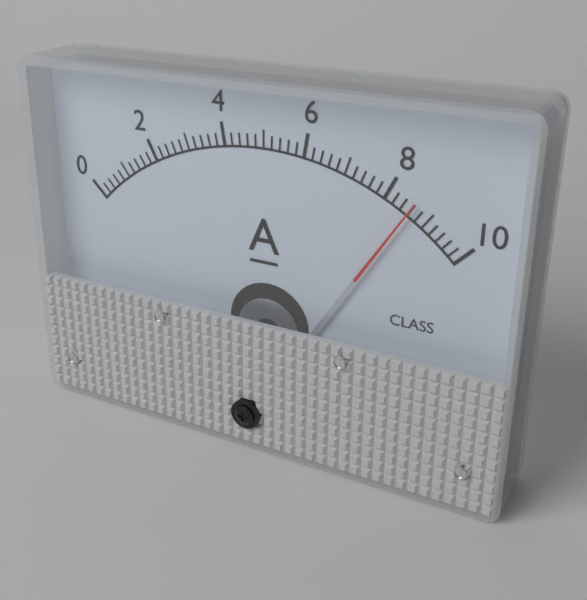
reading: 8.6 A
